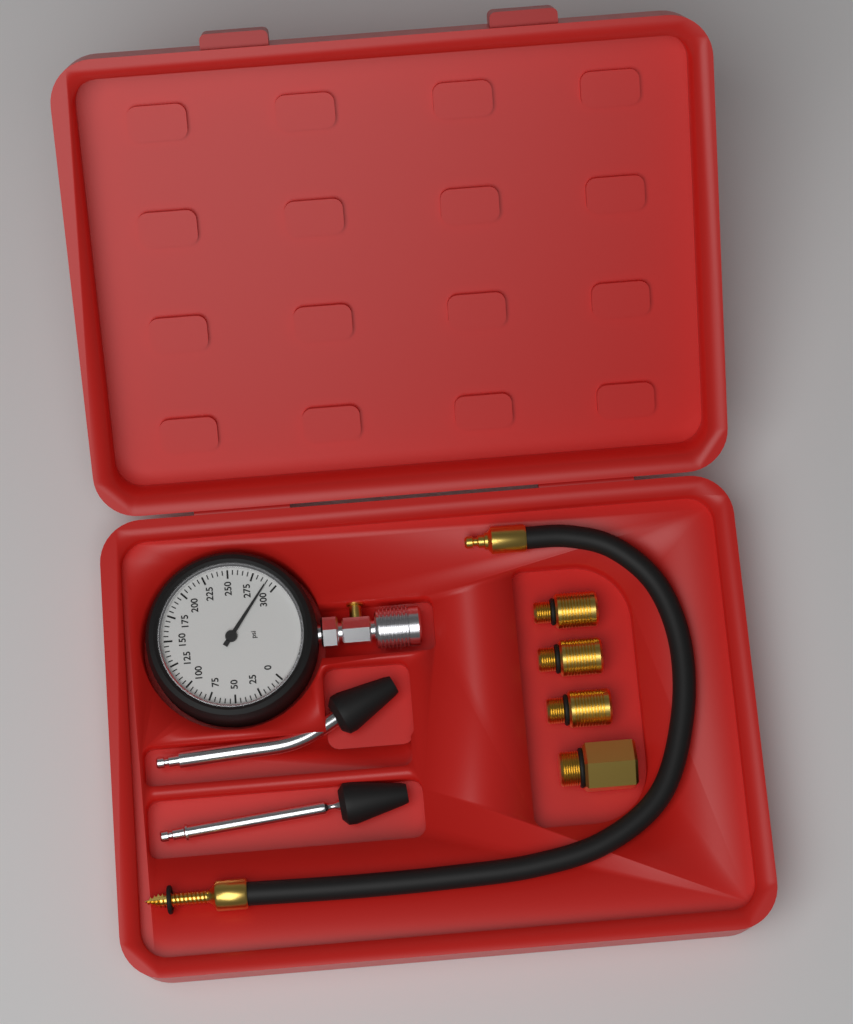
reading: 290 psi
